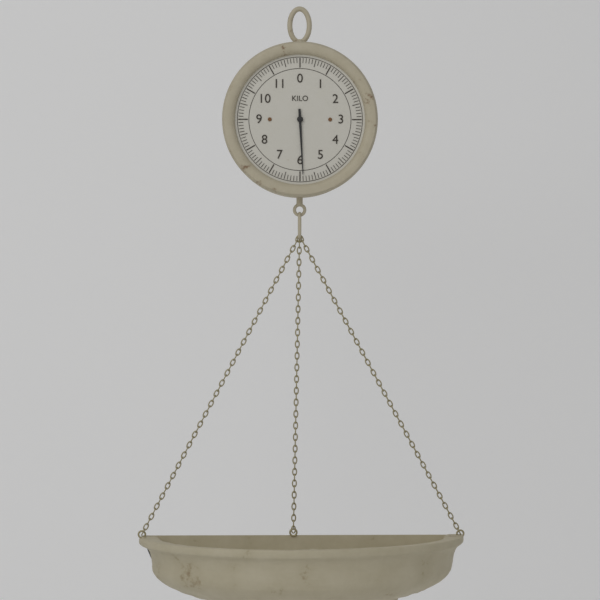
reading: 5.9 kg
